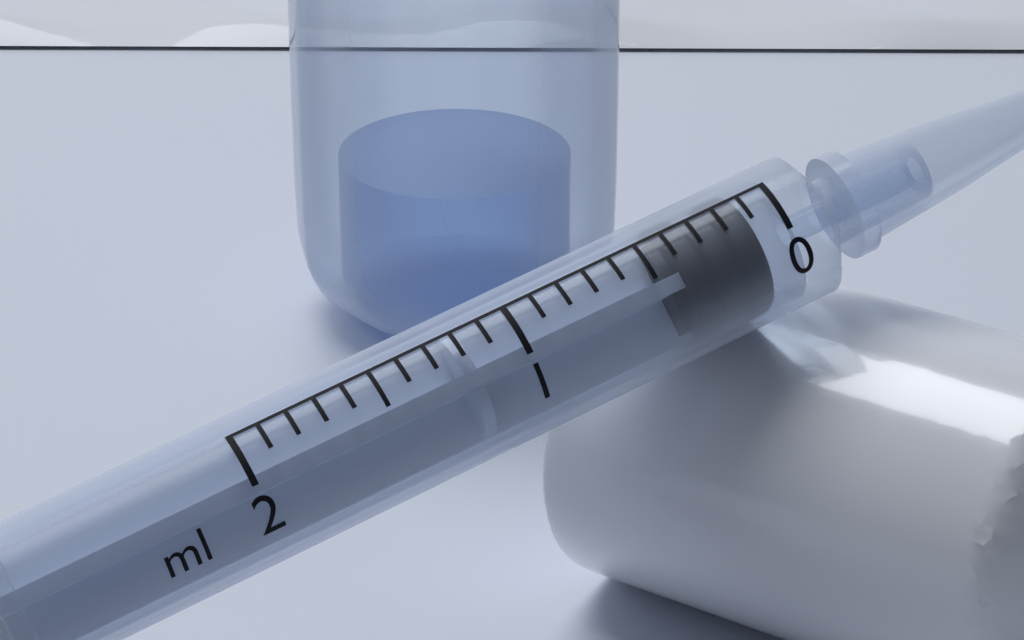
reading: 0.1 ml
